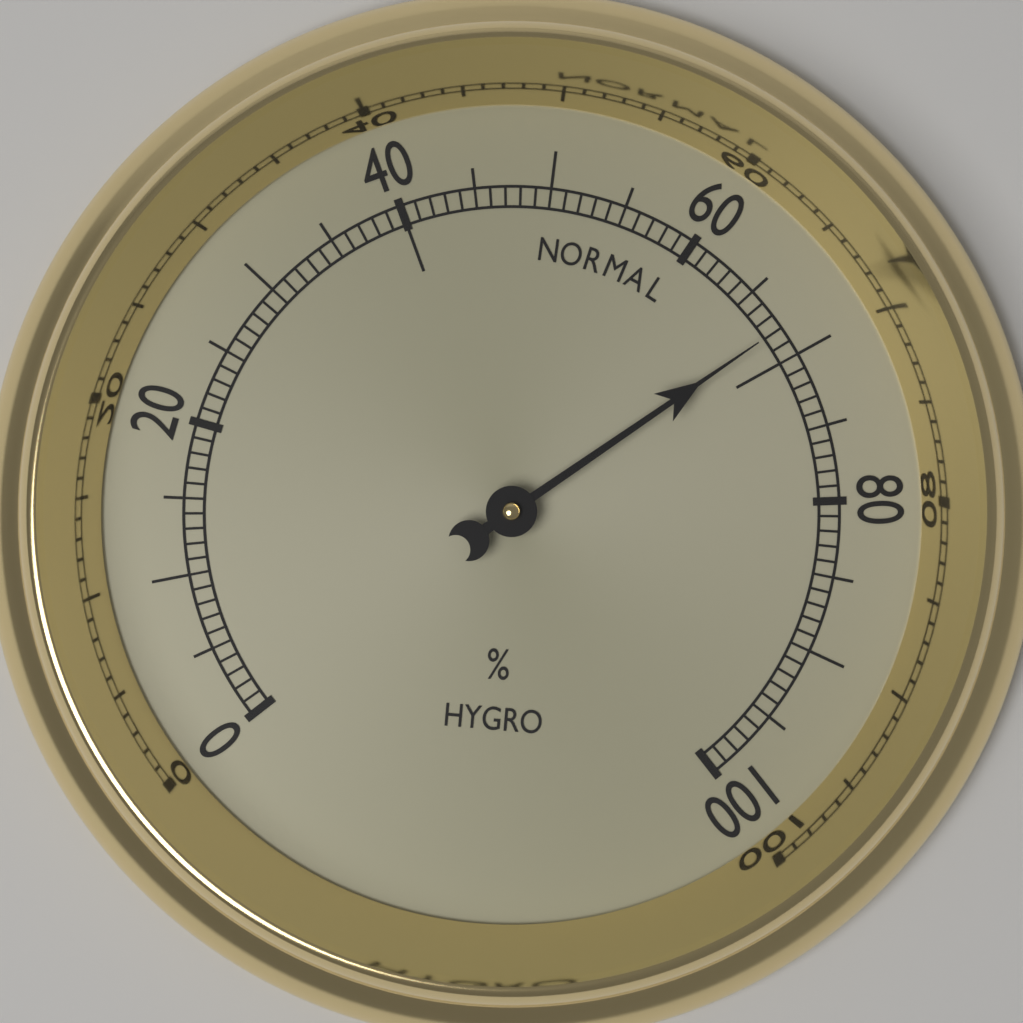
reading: 68 %
